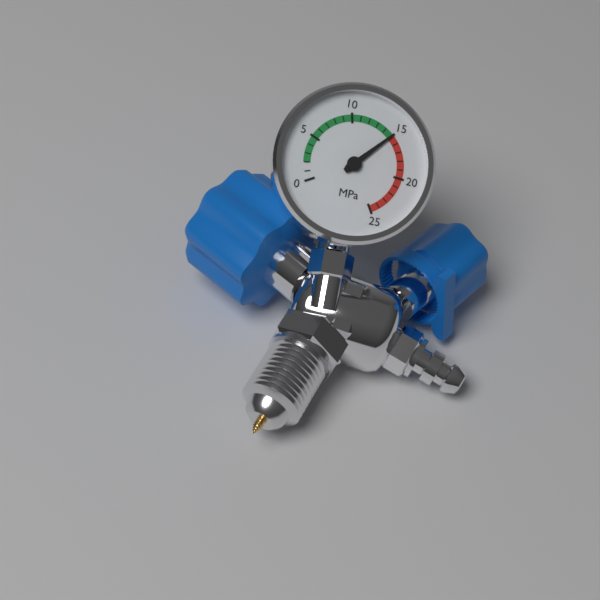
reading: 15 MPa
